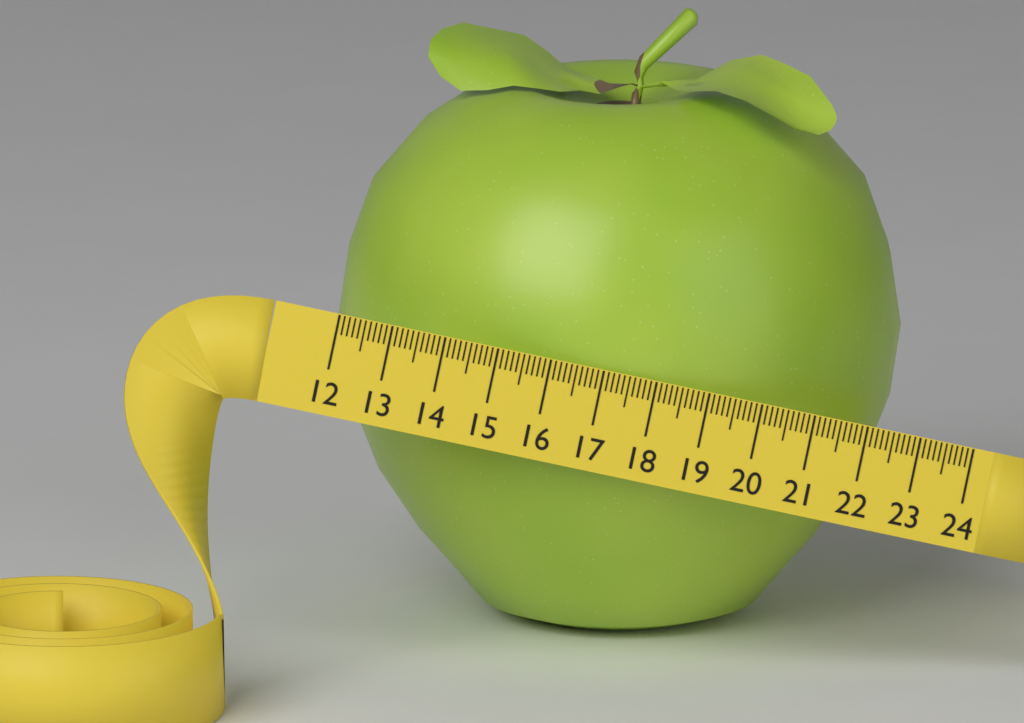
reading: 22.5 (no unit)
